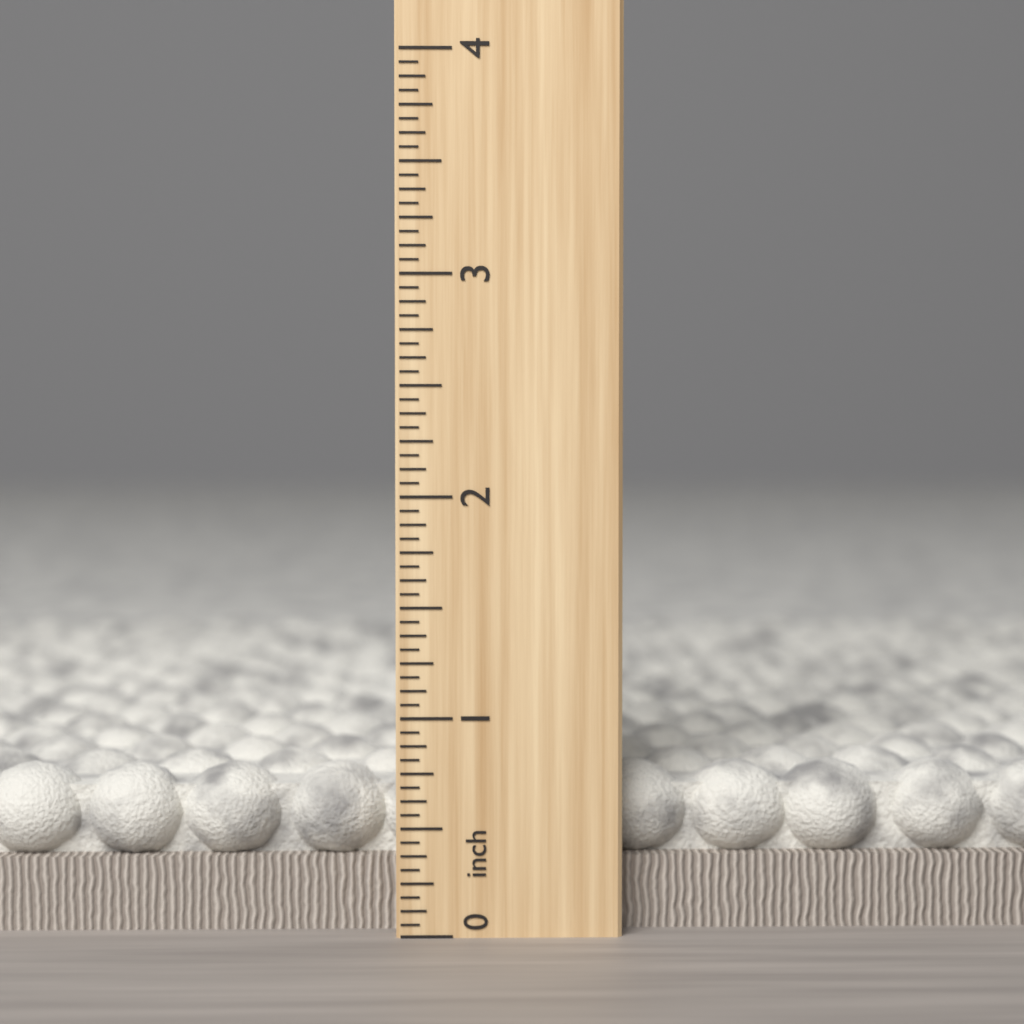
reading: 0.7500 inch
